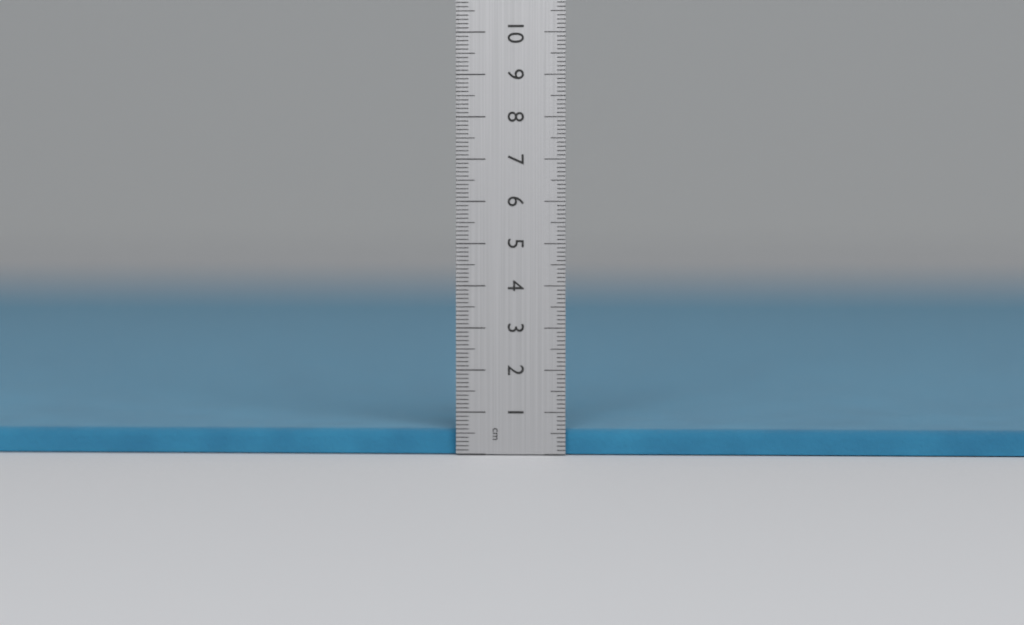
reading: 0.6 cm
